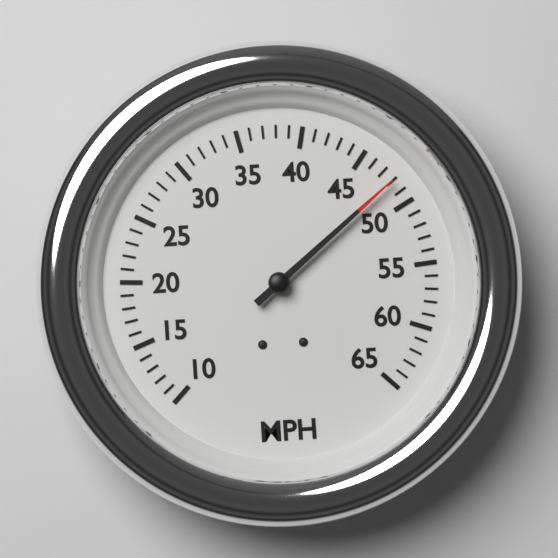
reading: 48 MPH
